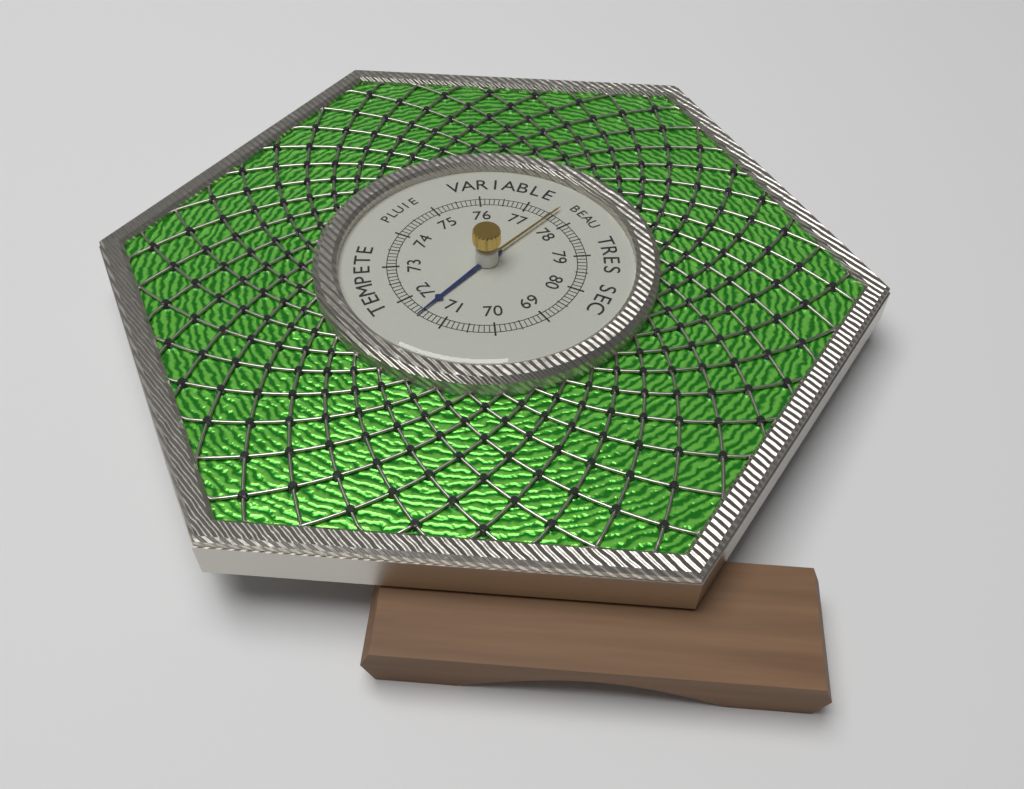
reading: 71.5 (no unit)
